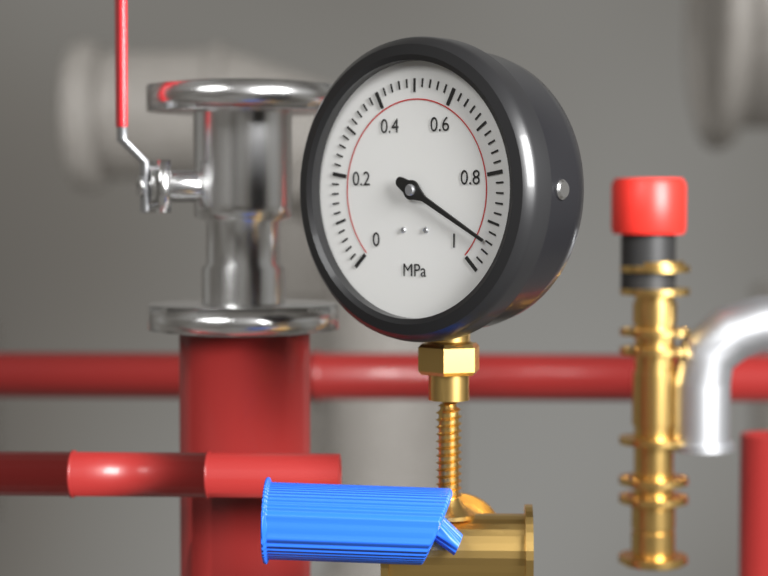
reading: 0.94 MPa
